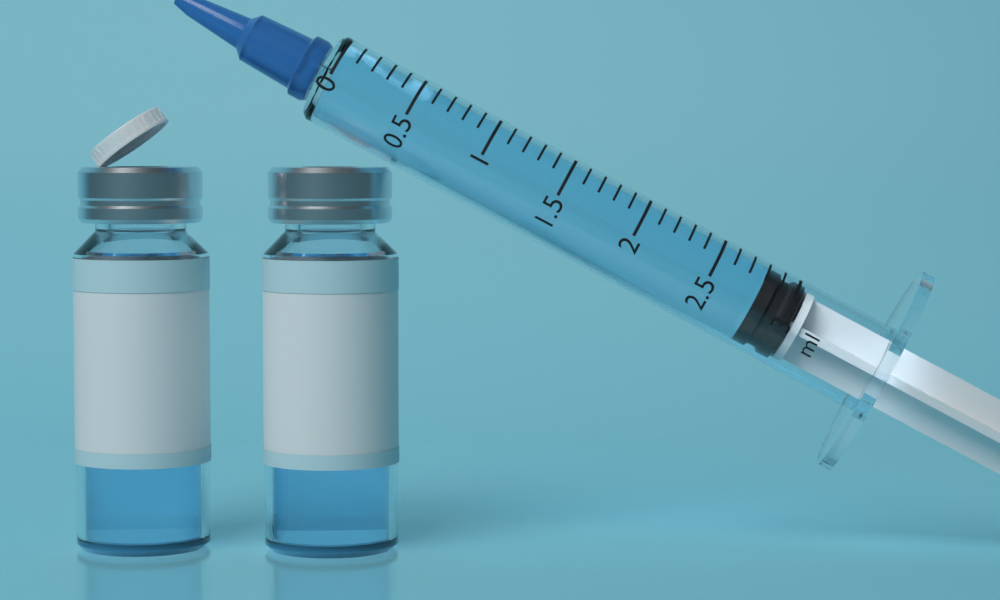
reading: 2.8 ml
